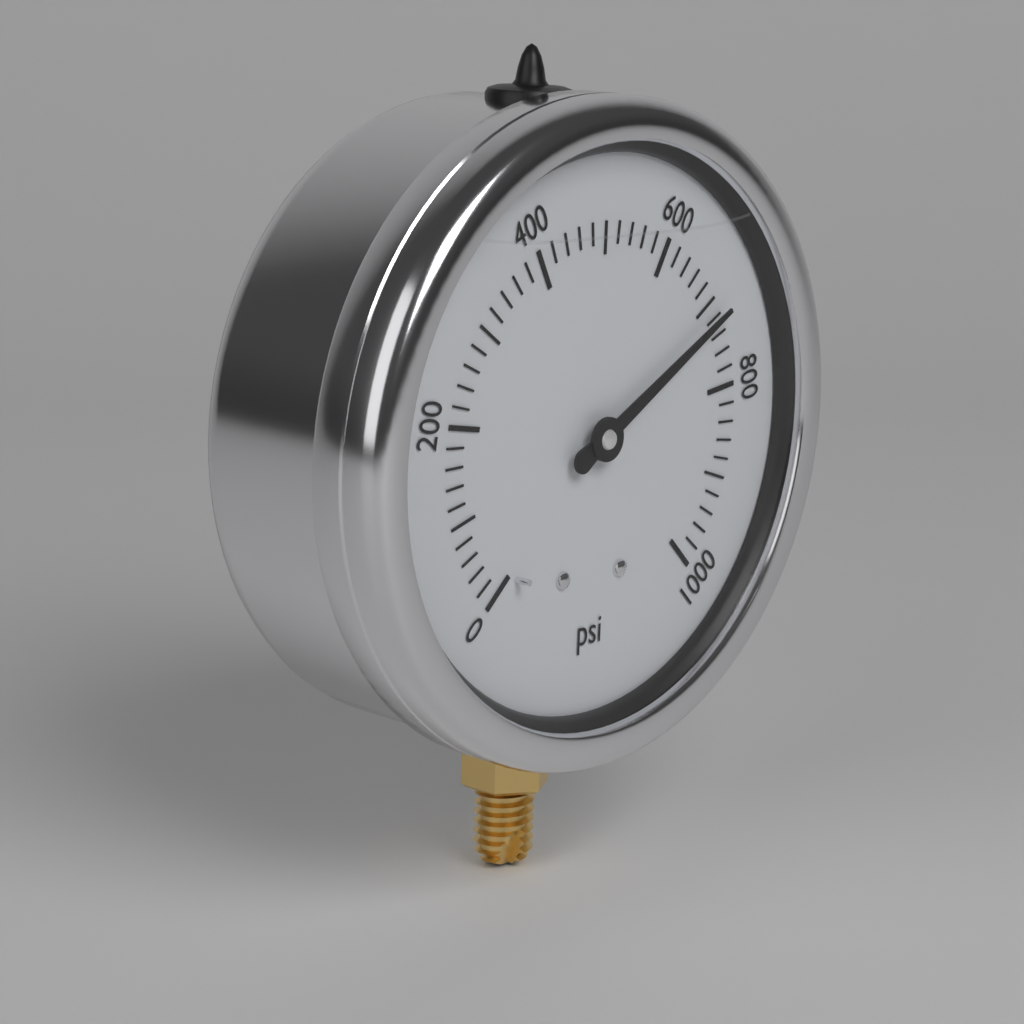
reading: 720 psi
